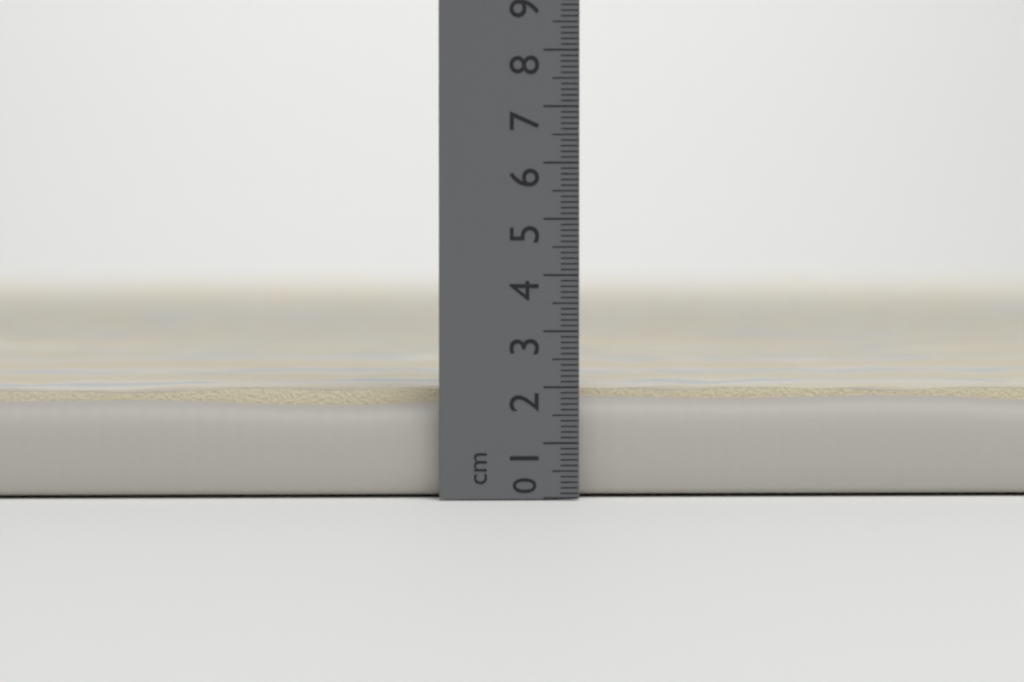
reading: 2.0 cm
